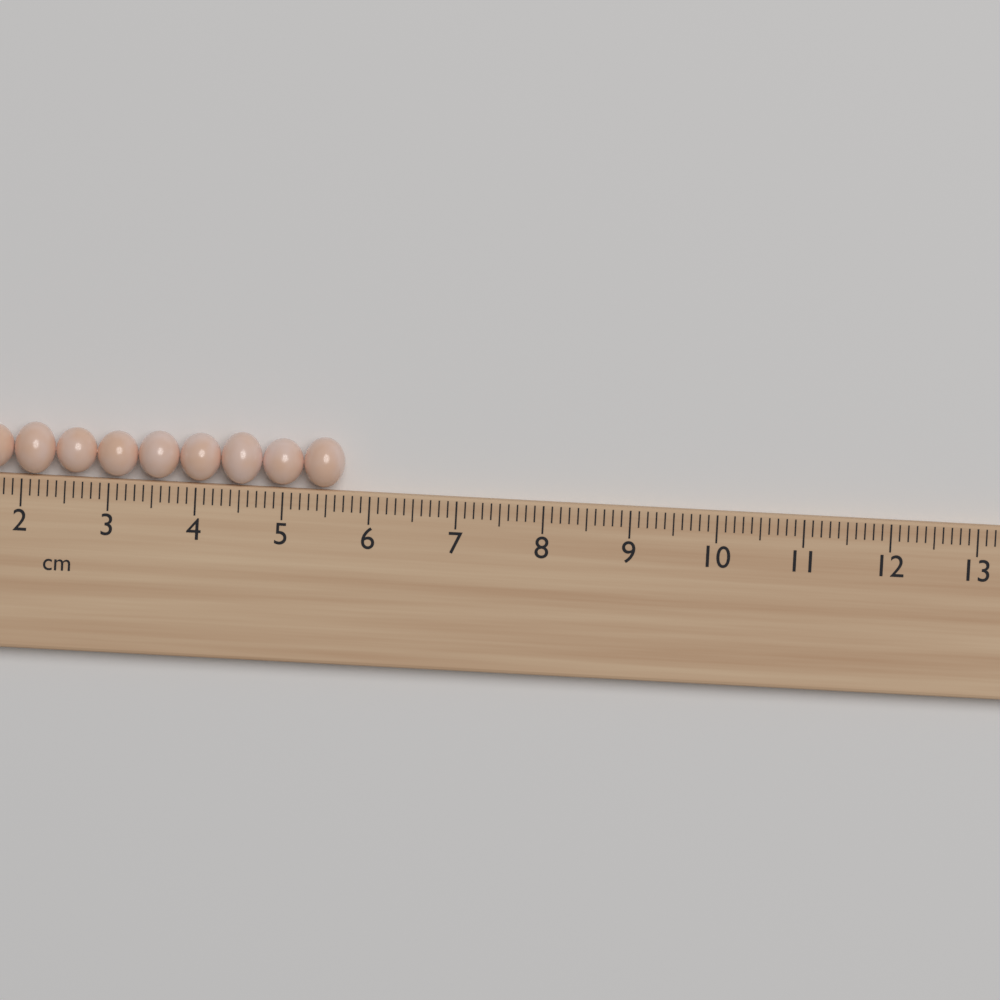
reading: 5.7 cm
